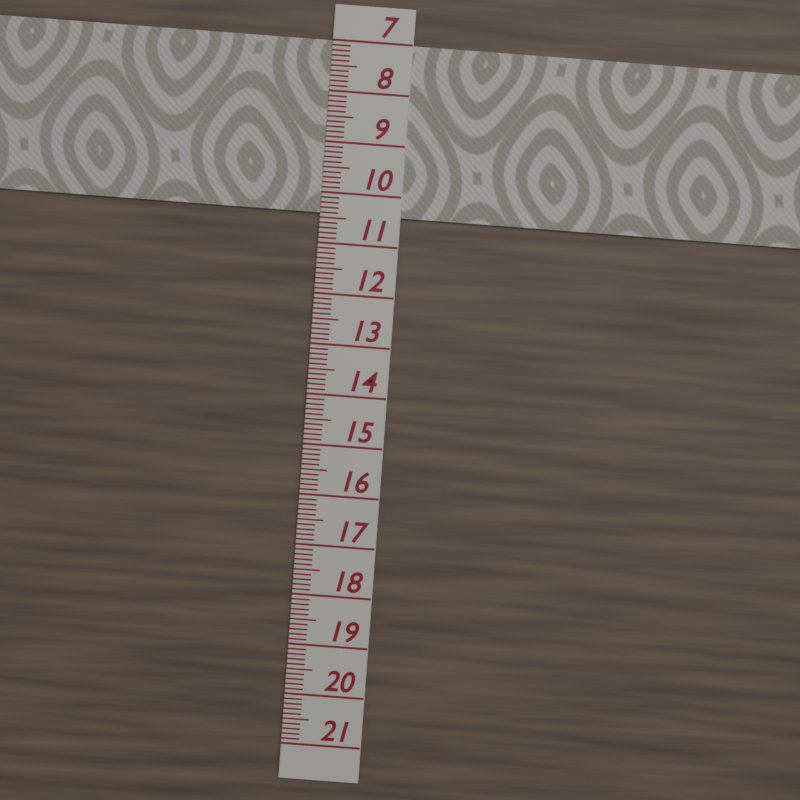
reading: 10.4 (no unit)
